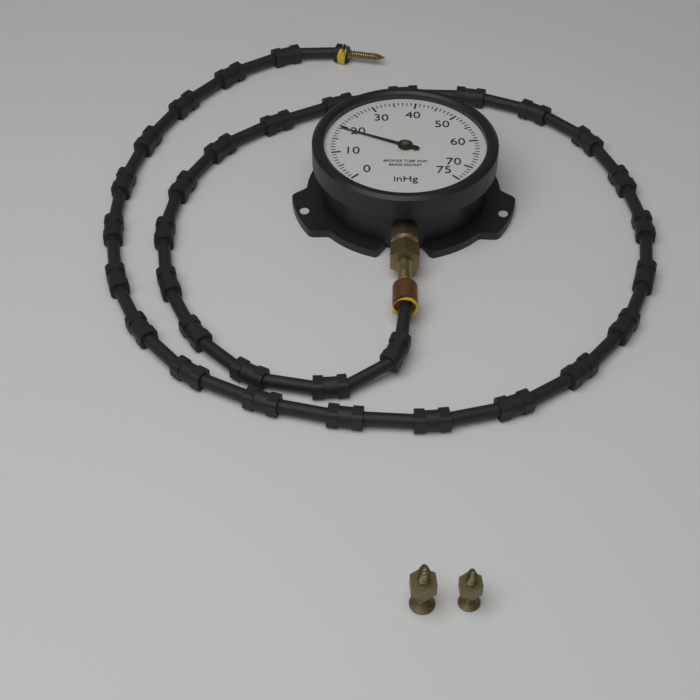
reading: 19 inHg
